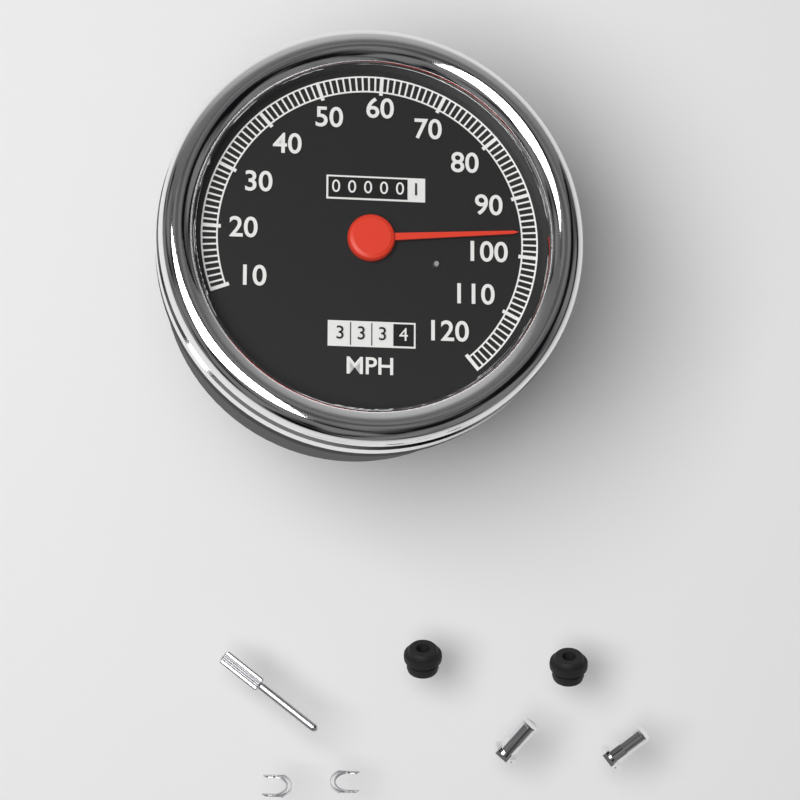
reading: 96 MPH
